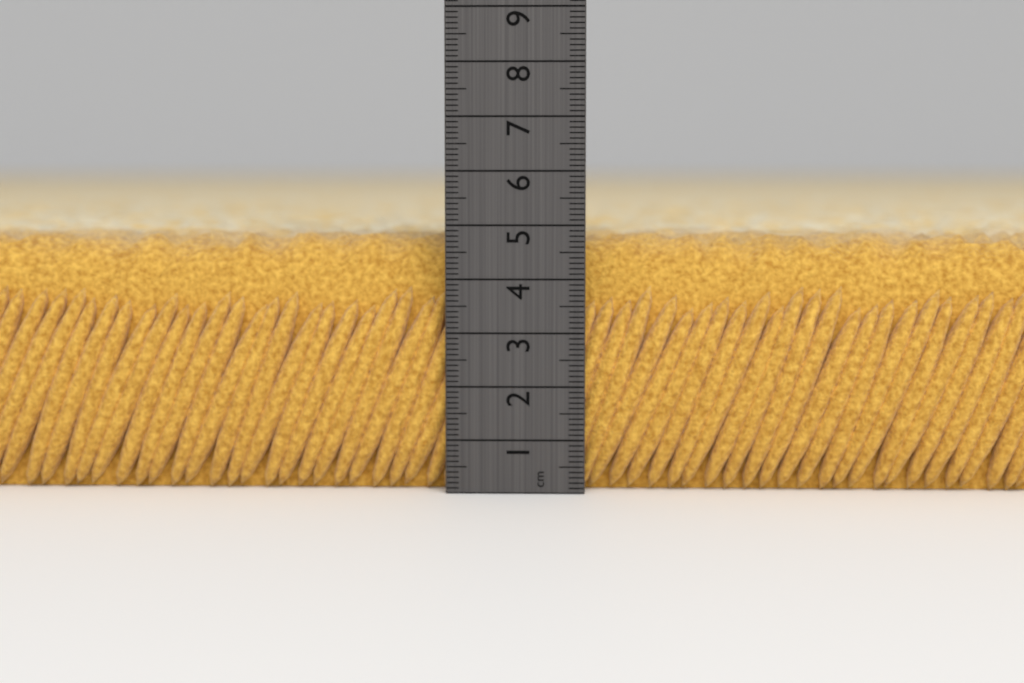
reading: 4.8 cm
